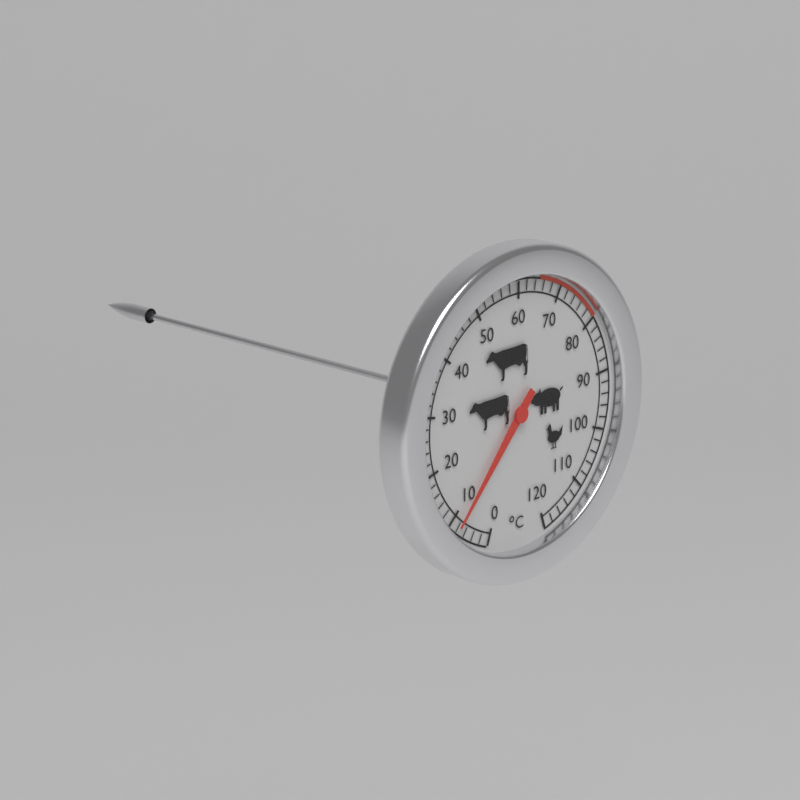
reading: 8 °C
